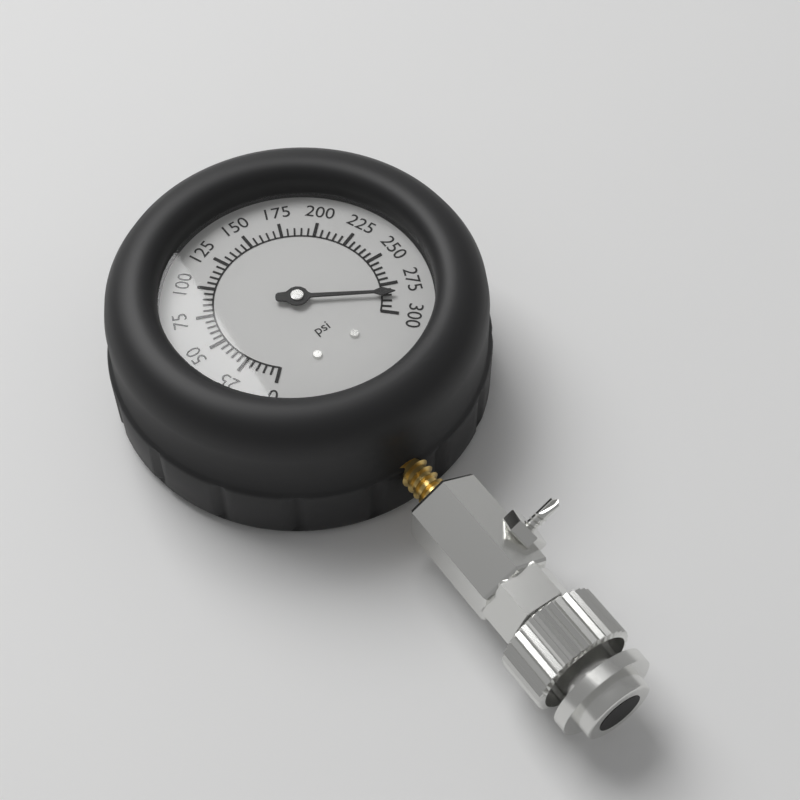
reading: 285 psi
